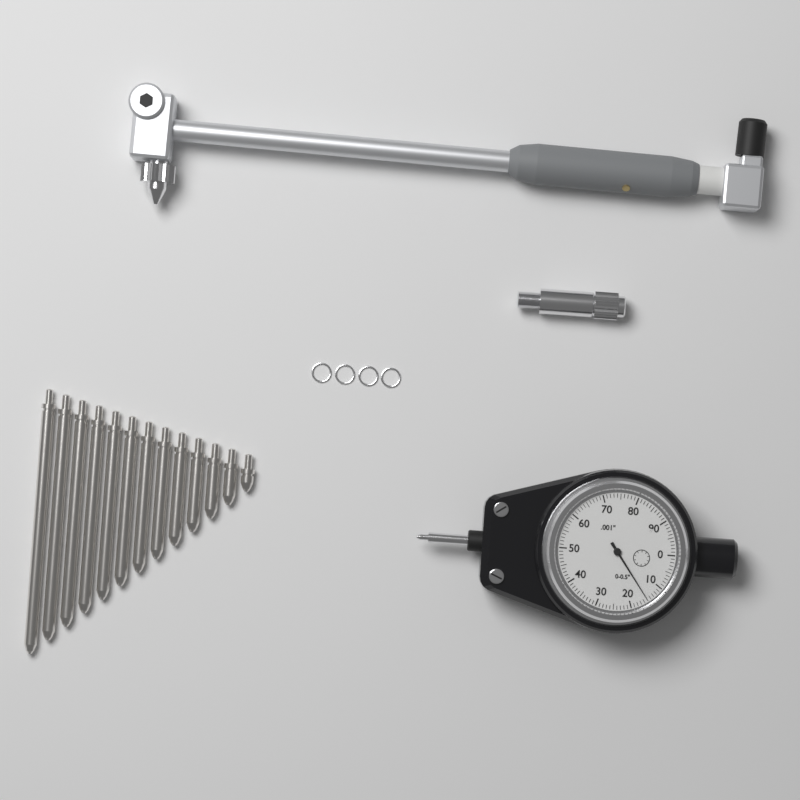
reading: 0.015 in
